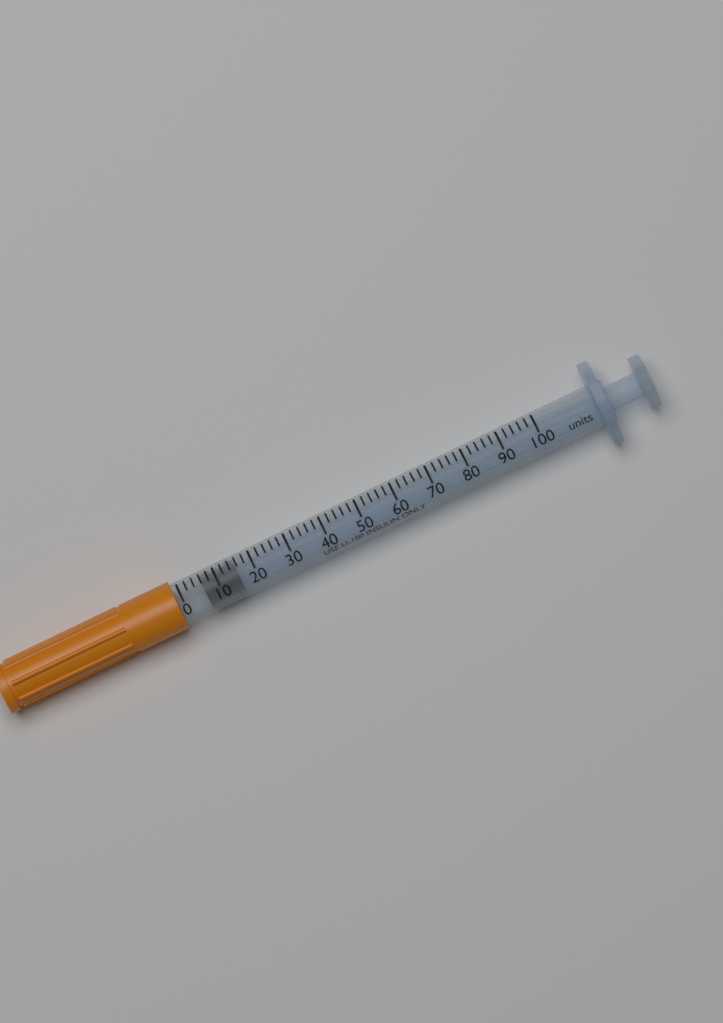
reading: 6 units
